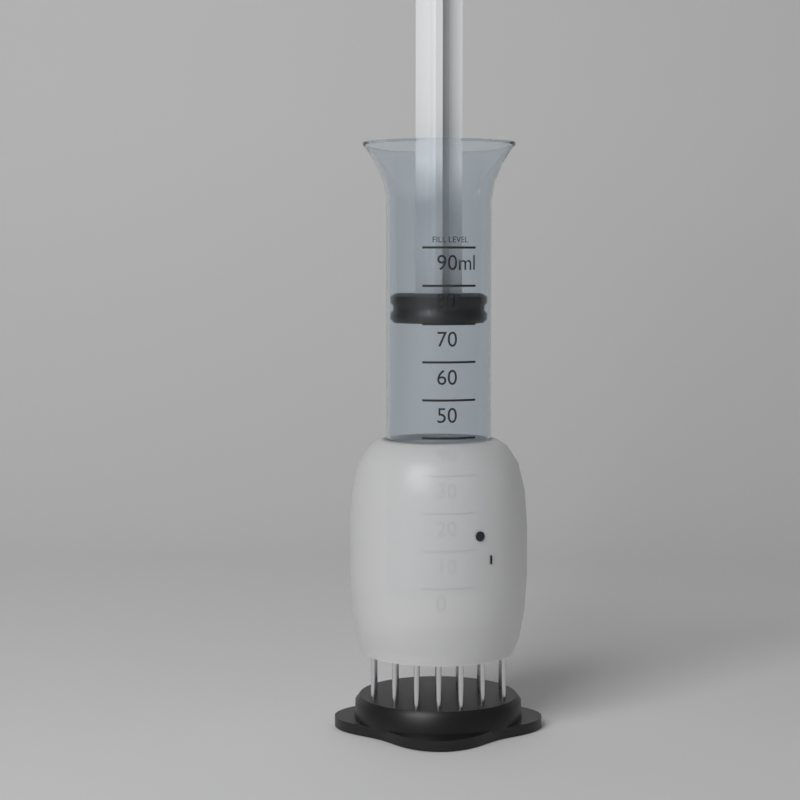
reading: 70 ml
